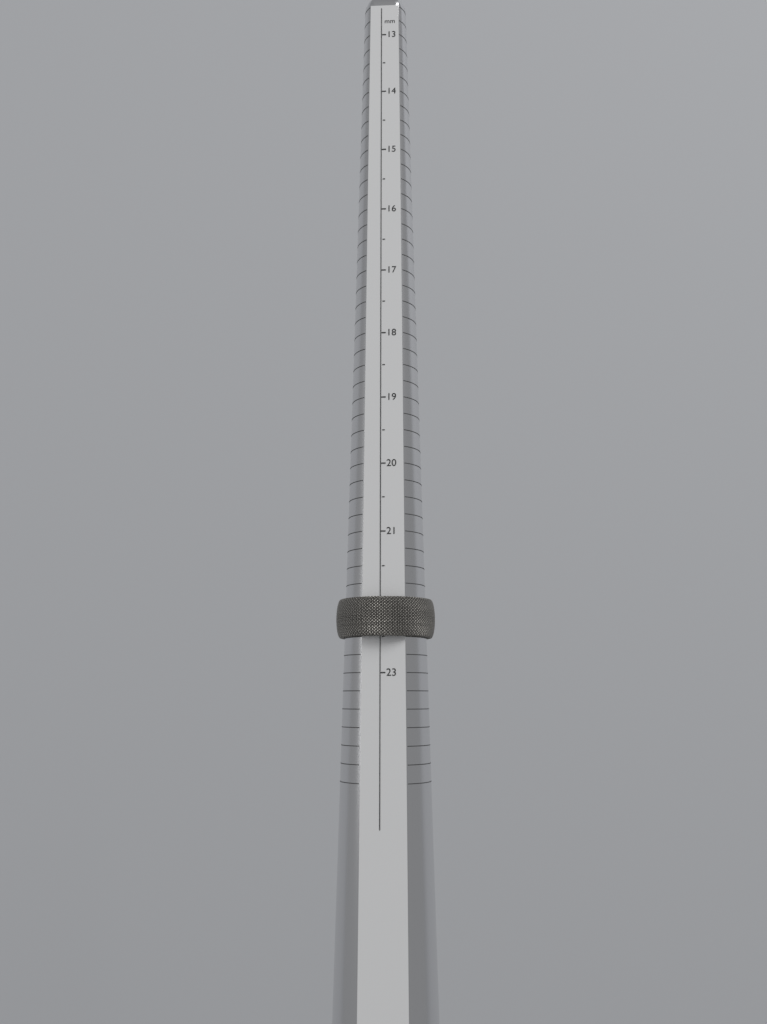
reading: 22.5 mm
